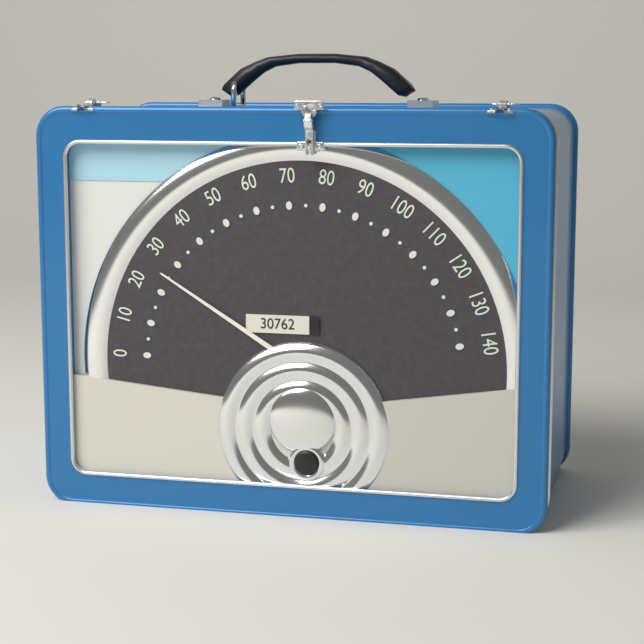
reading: 25 (no unit)
